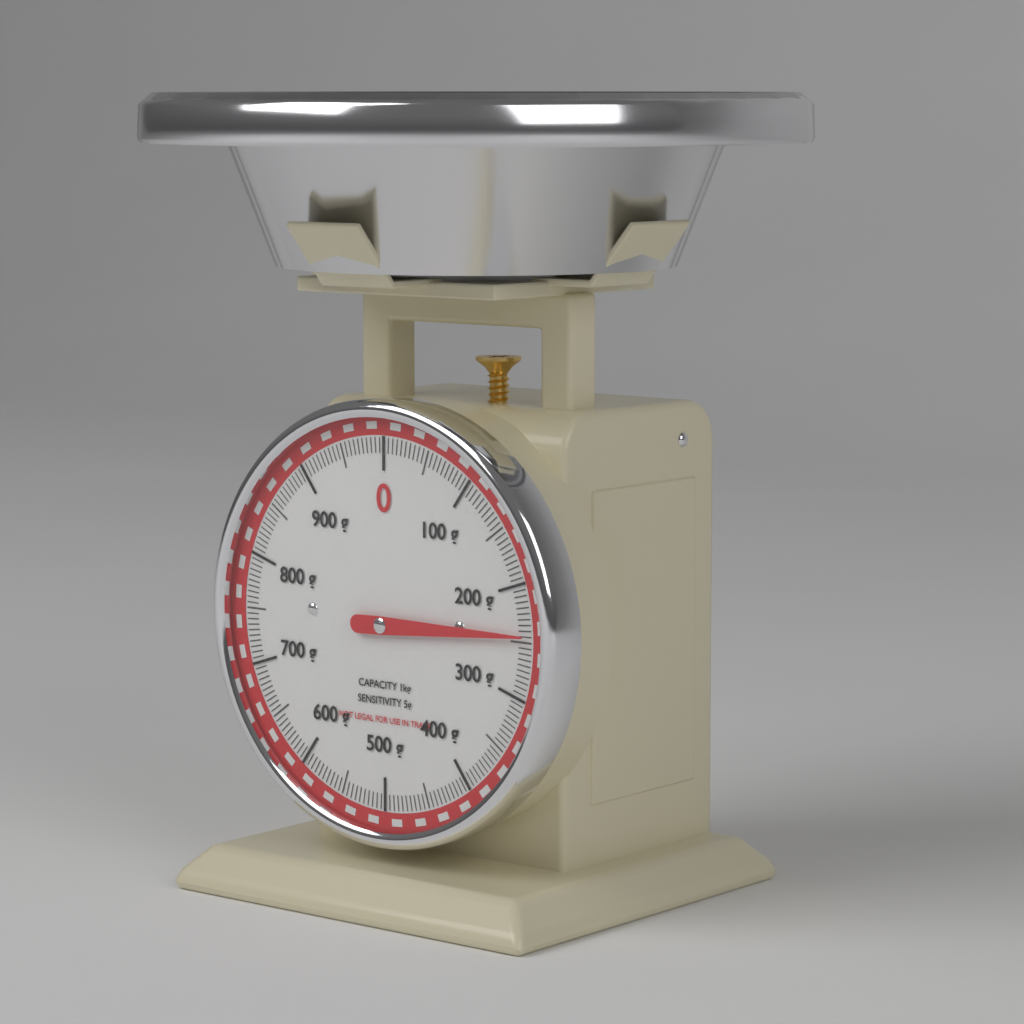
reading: 245 g
